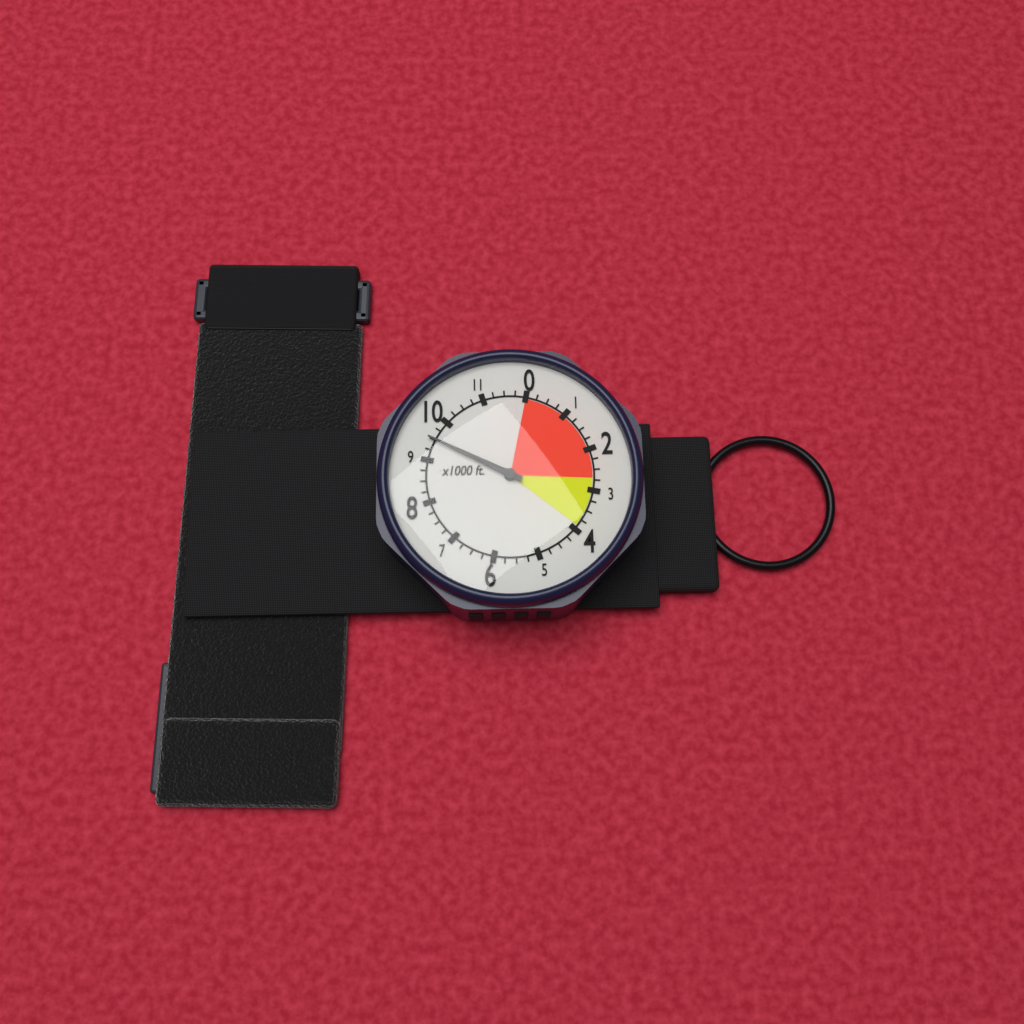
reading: 9500 ft
